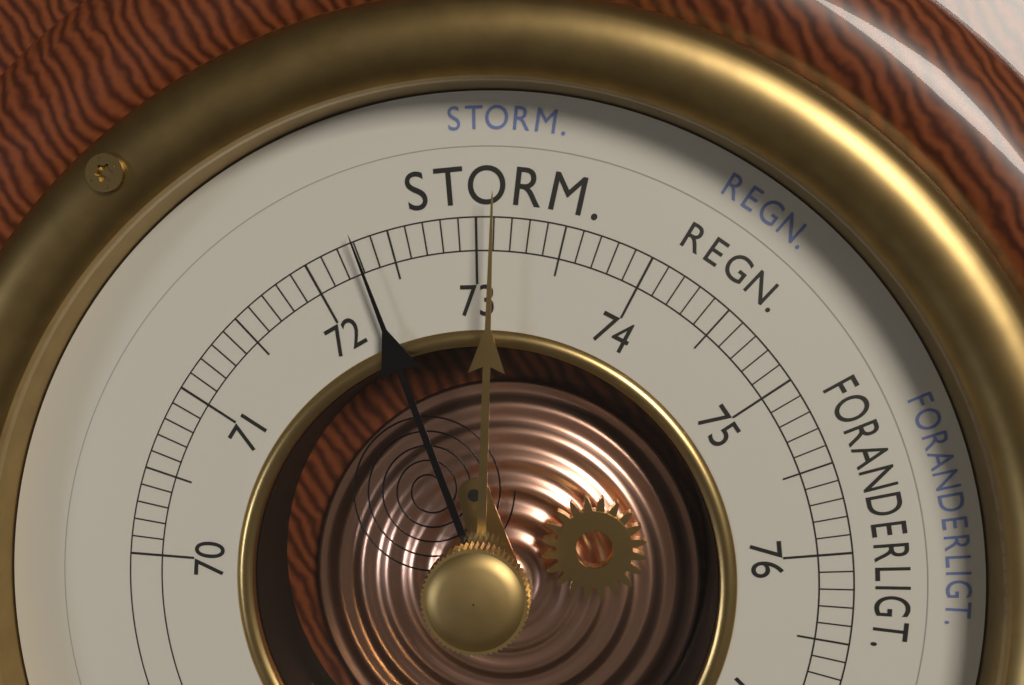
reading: 72.3 cm
